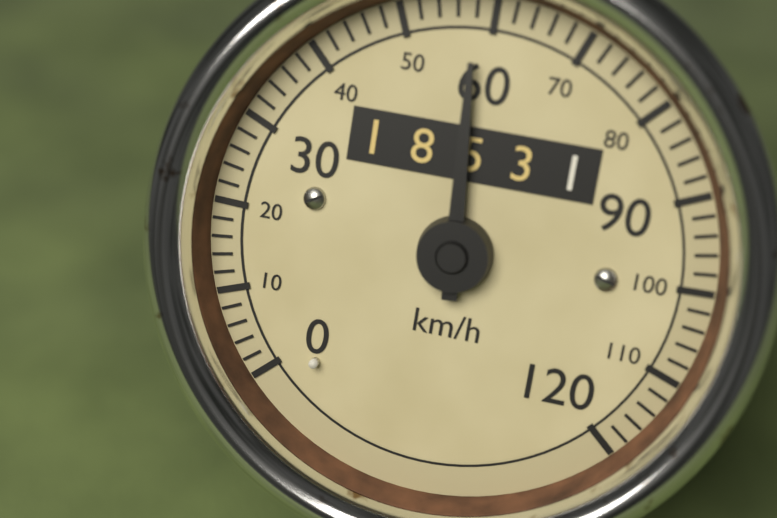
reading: 58 km/h
